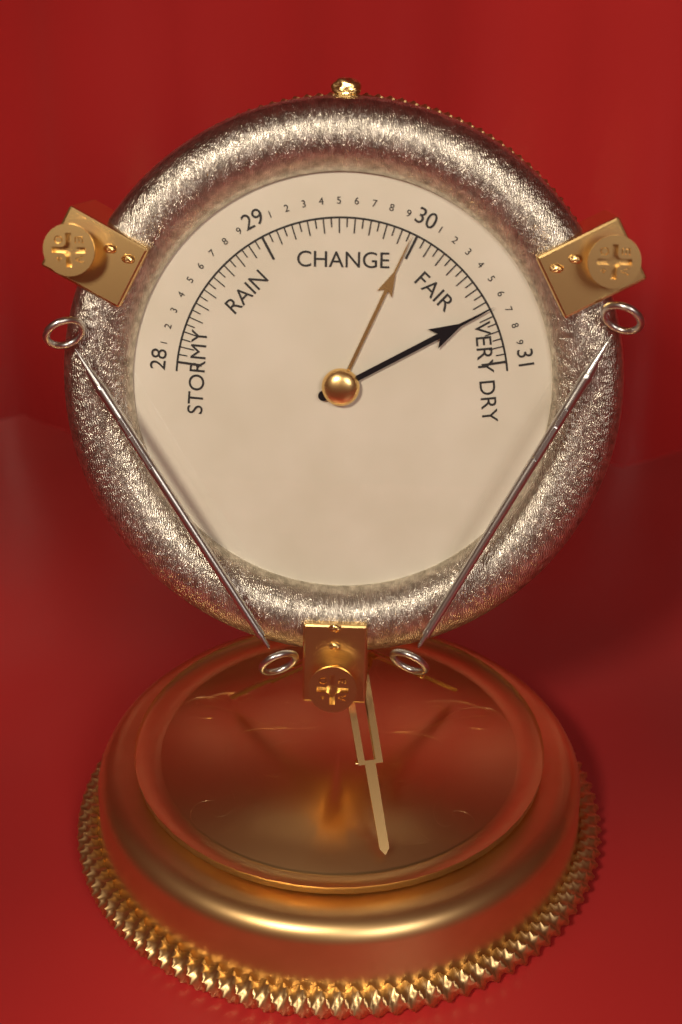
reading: 30.65 (no unit)
